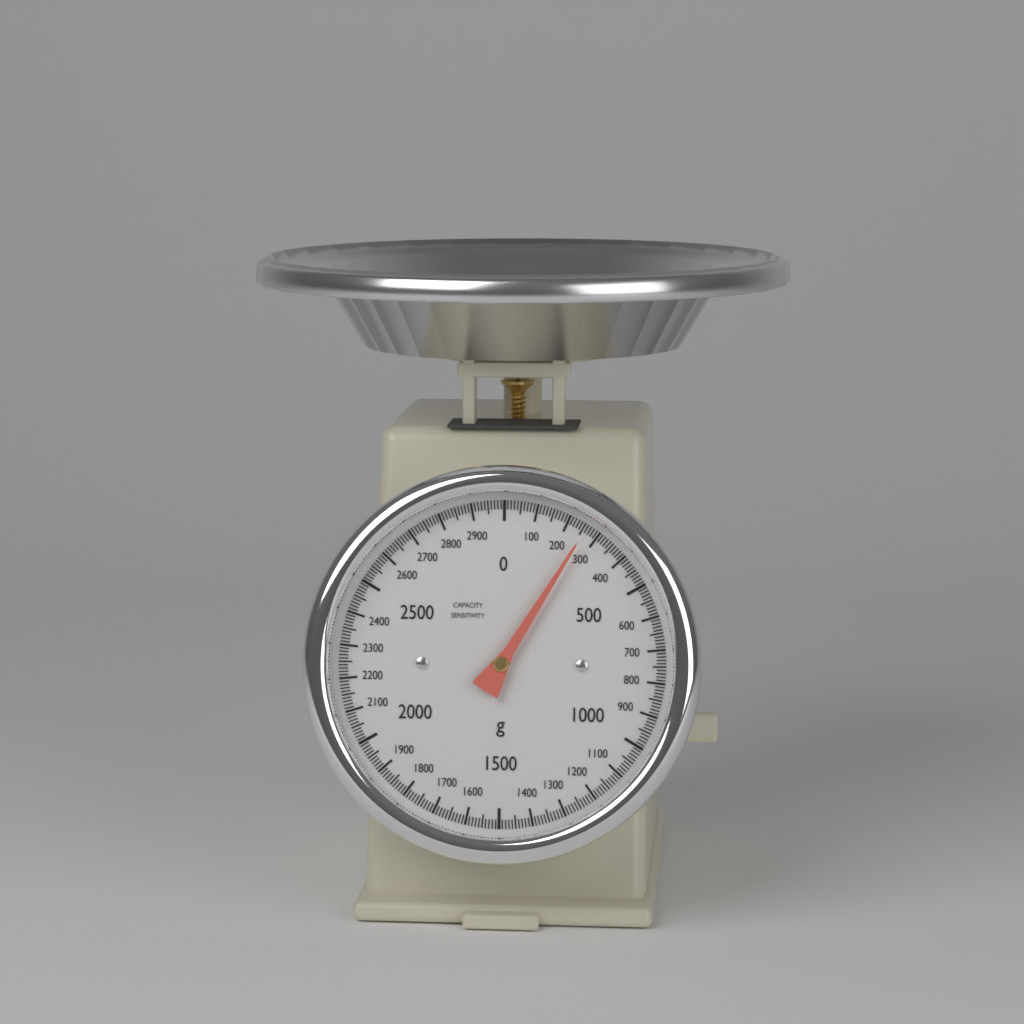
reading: 260 g
